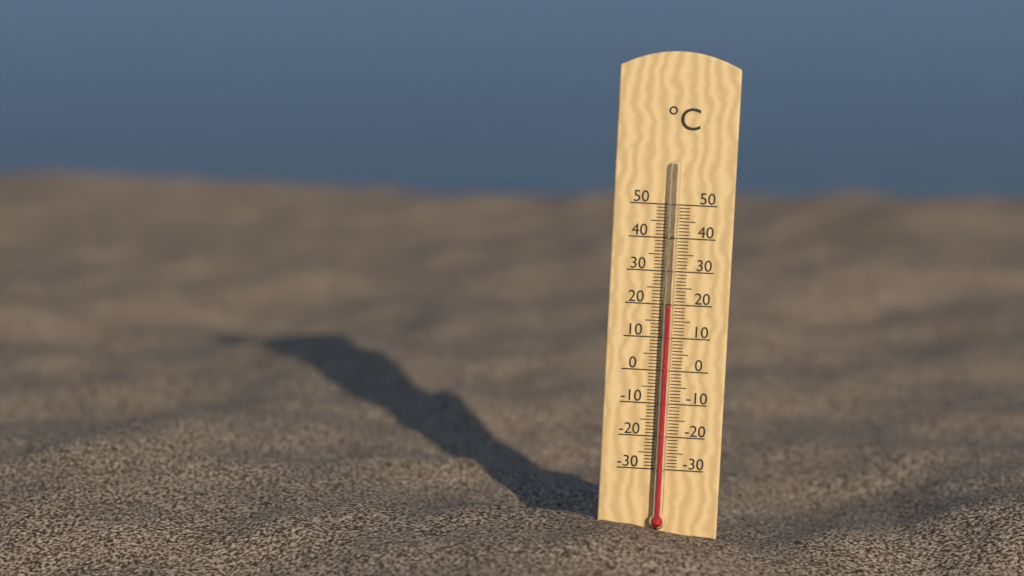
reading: 20 °C
